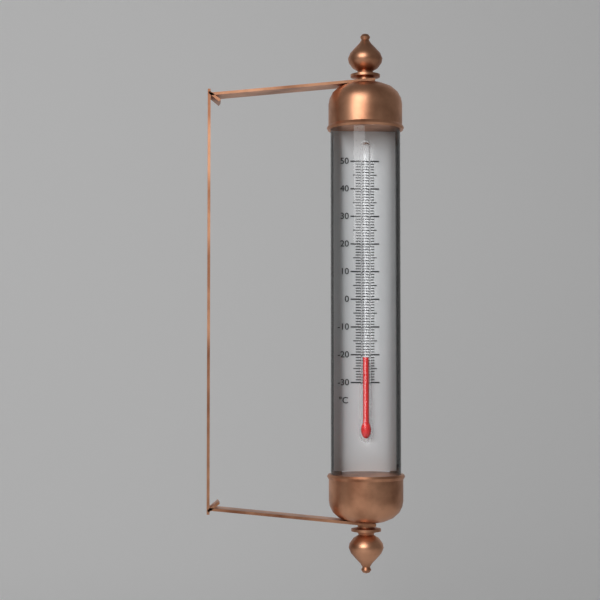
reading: -21 °C
